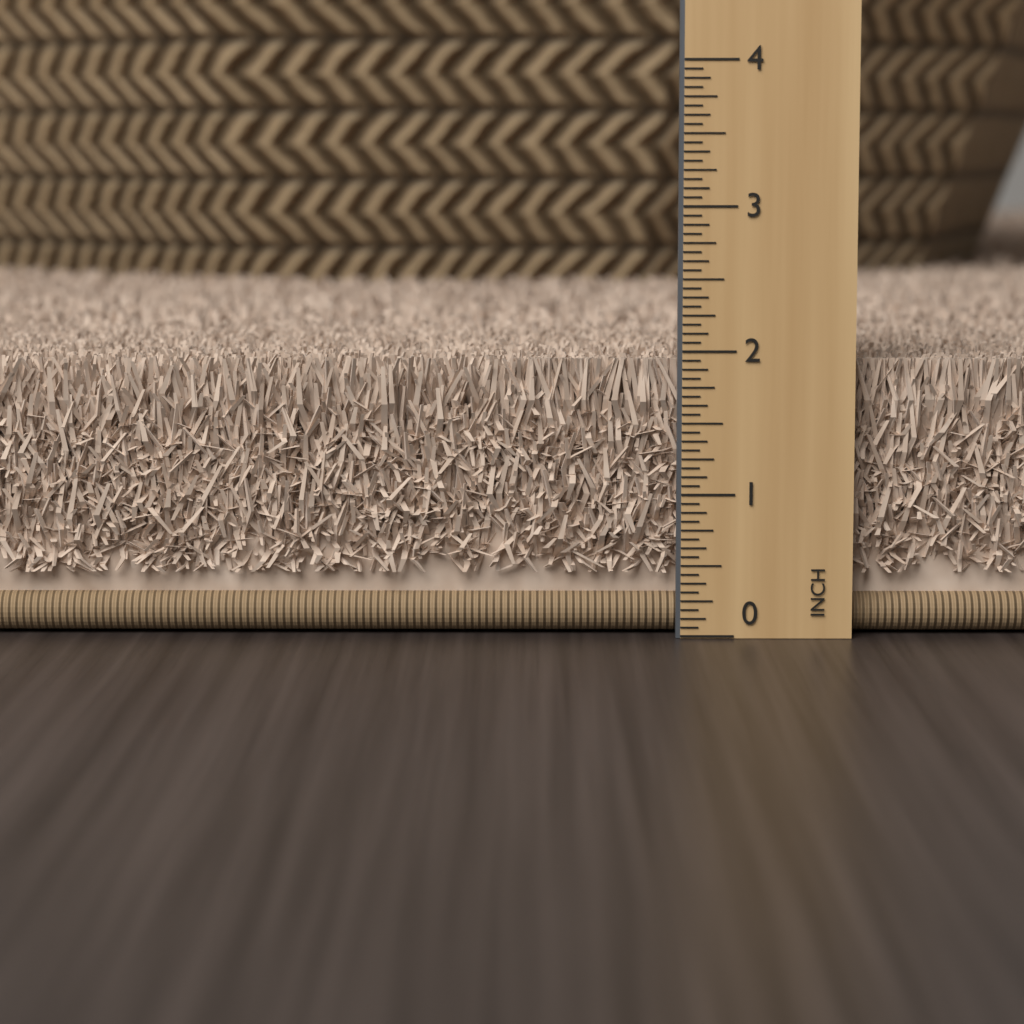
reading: 1.9375 in
